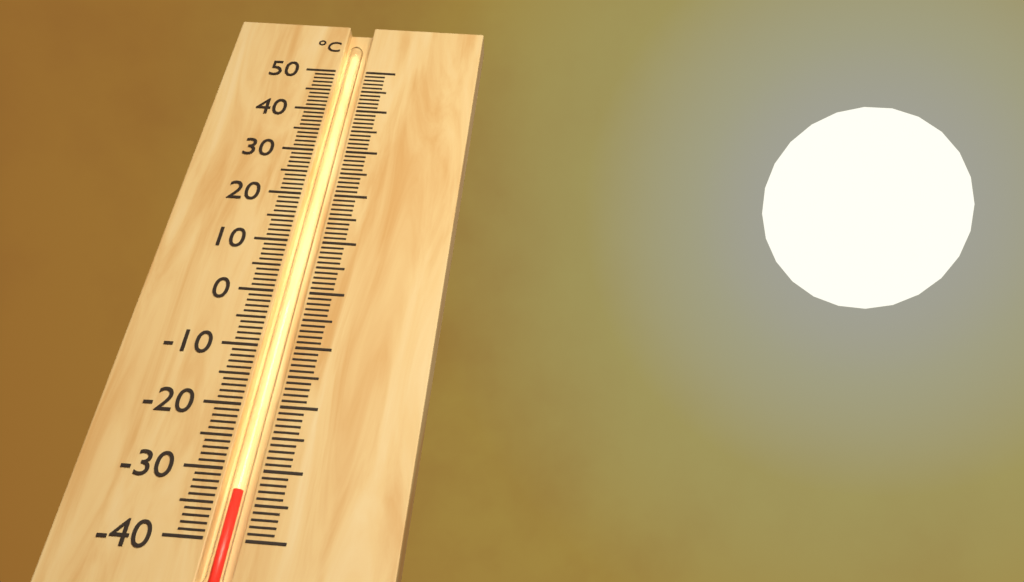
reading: -33 °C
